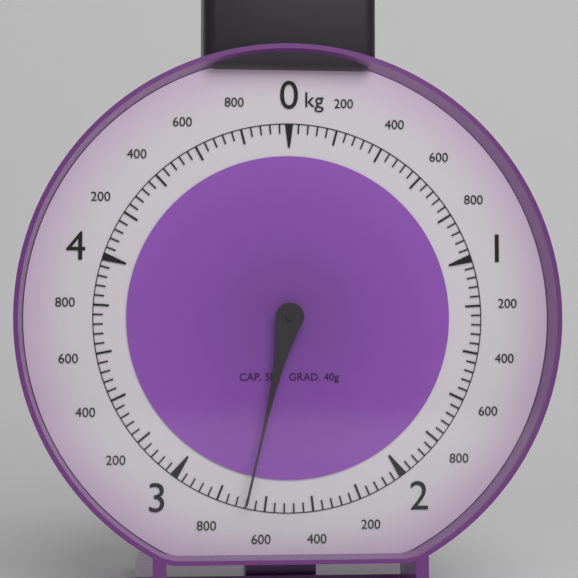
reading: 2.68 kg
